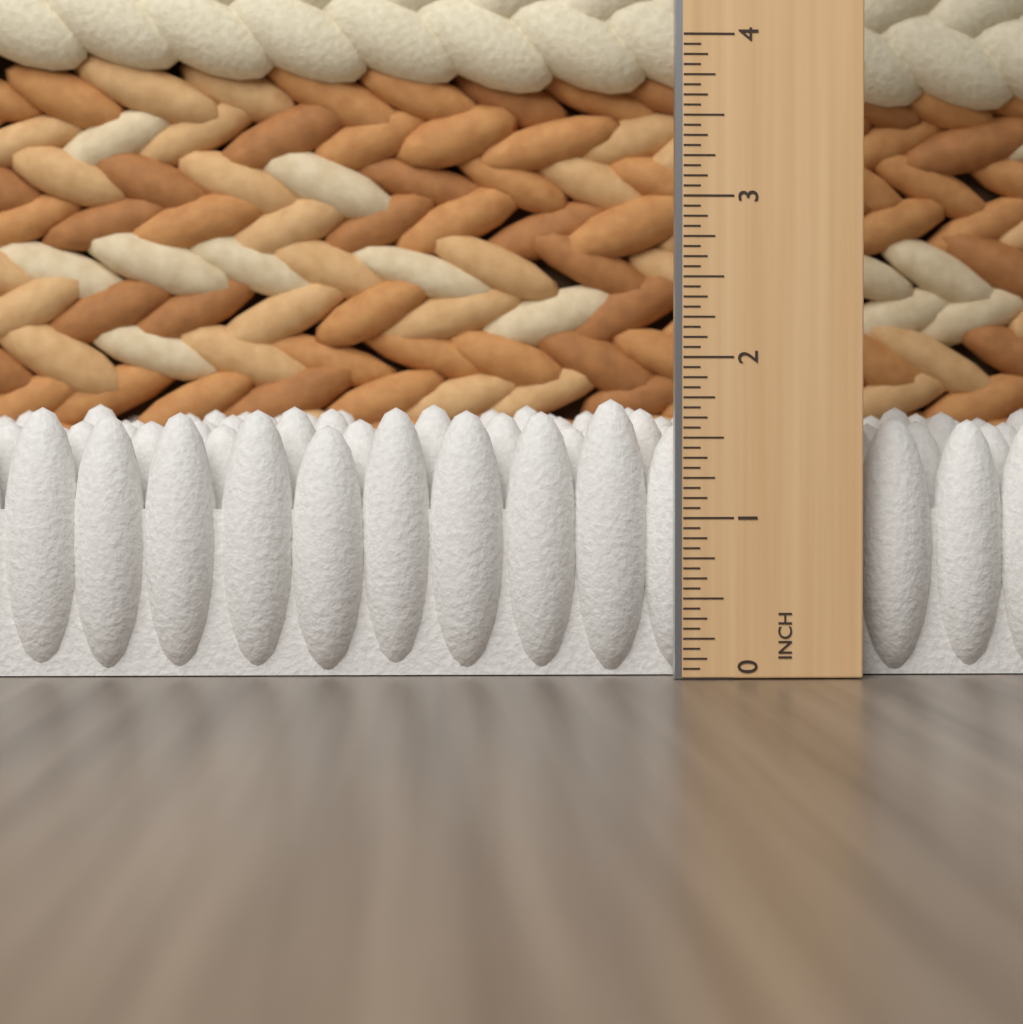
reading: 1.7500 in
